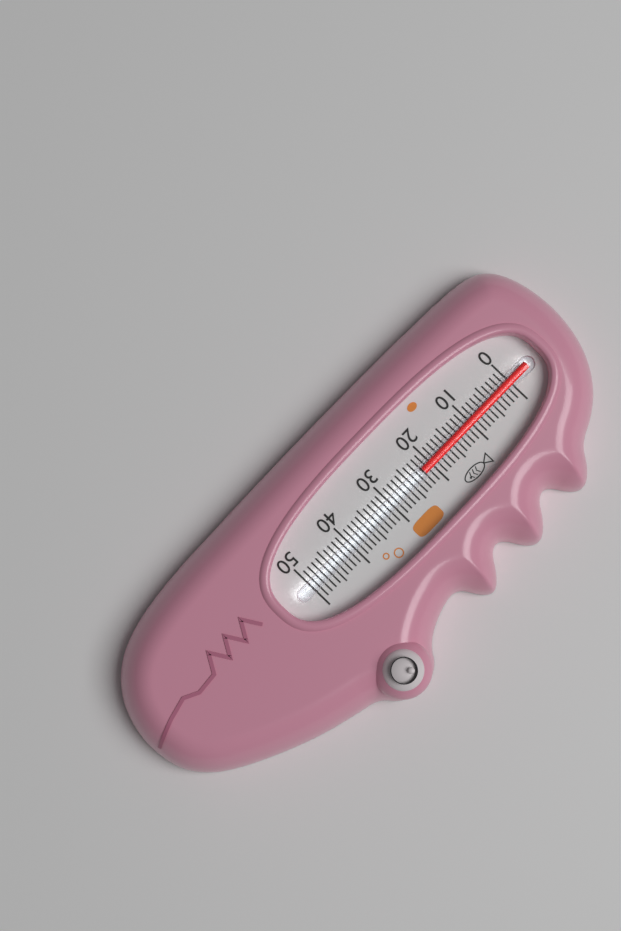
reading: 22 (no unit)
